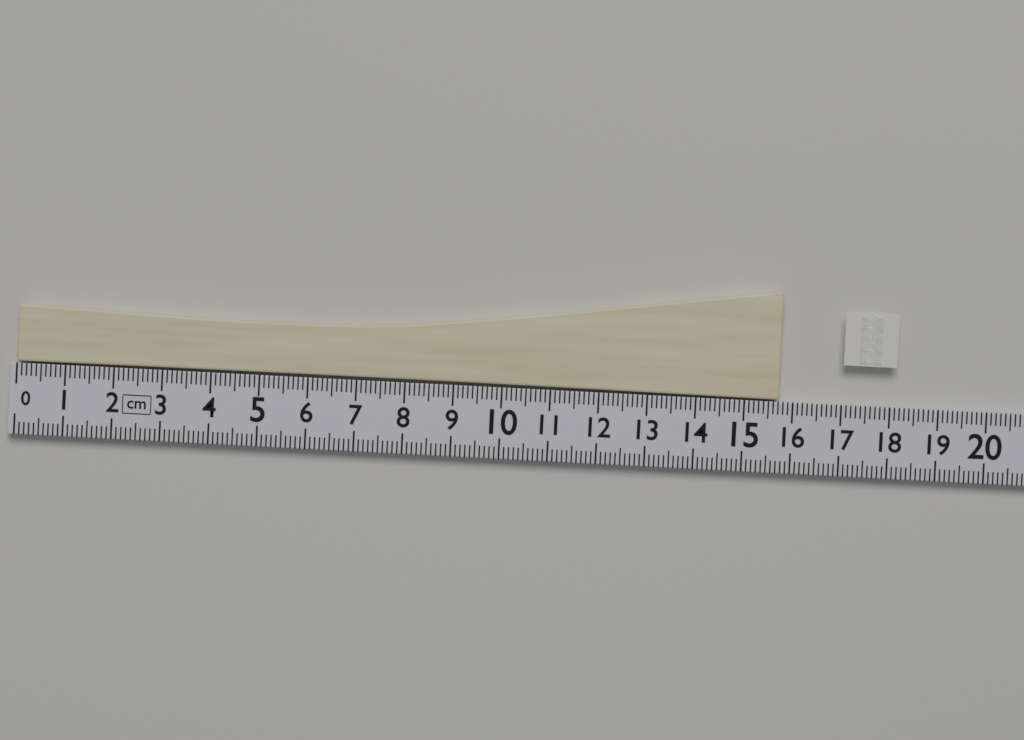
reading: 15.7 cm
